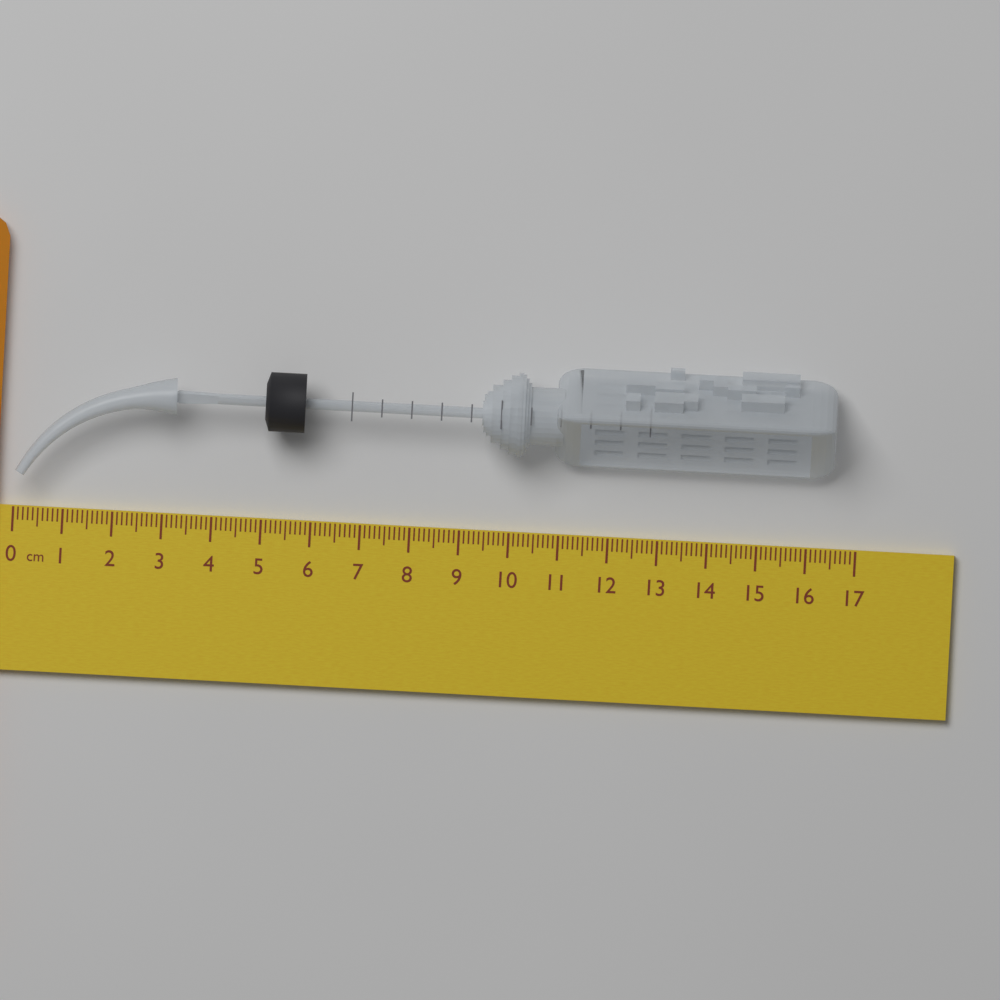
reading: 16.5 cm
